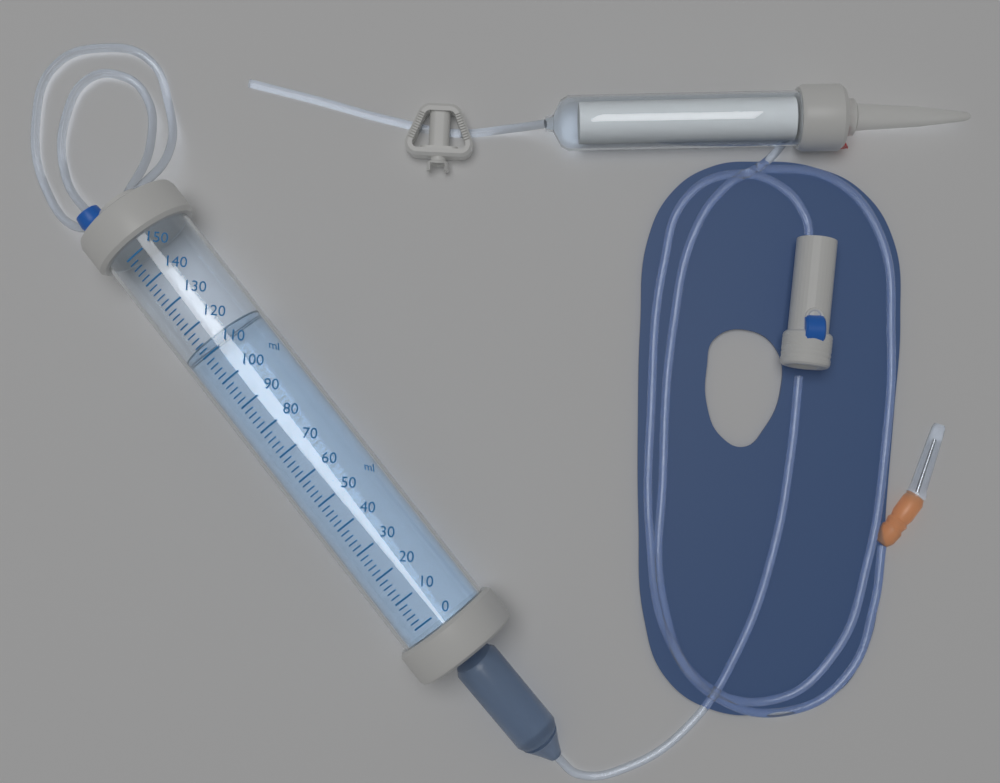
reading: 114 ml
